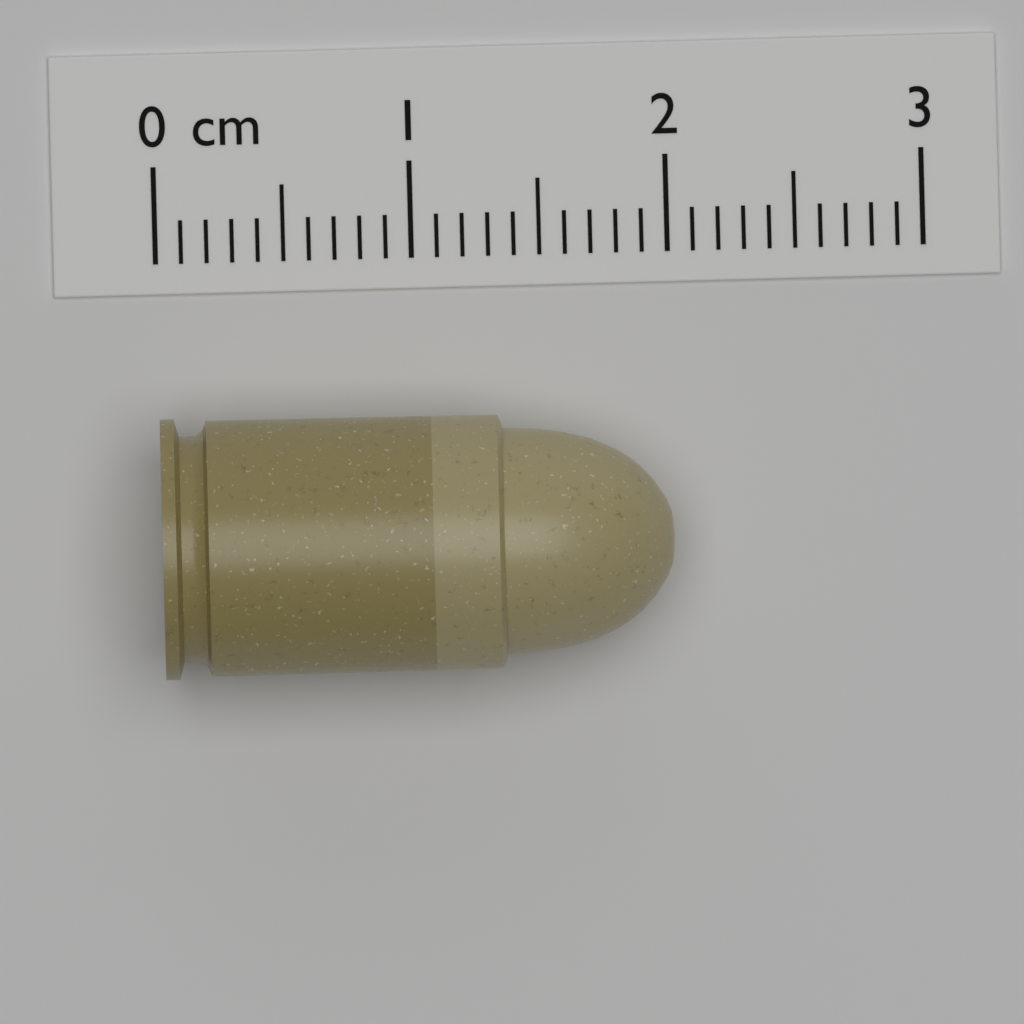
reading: 2.0 cm
